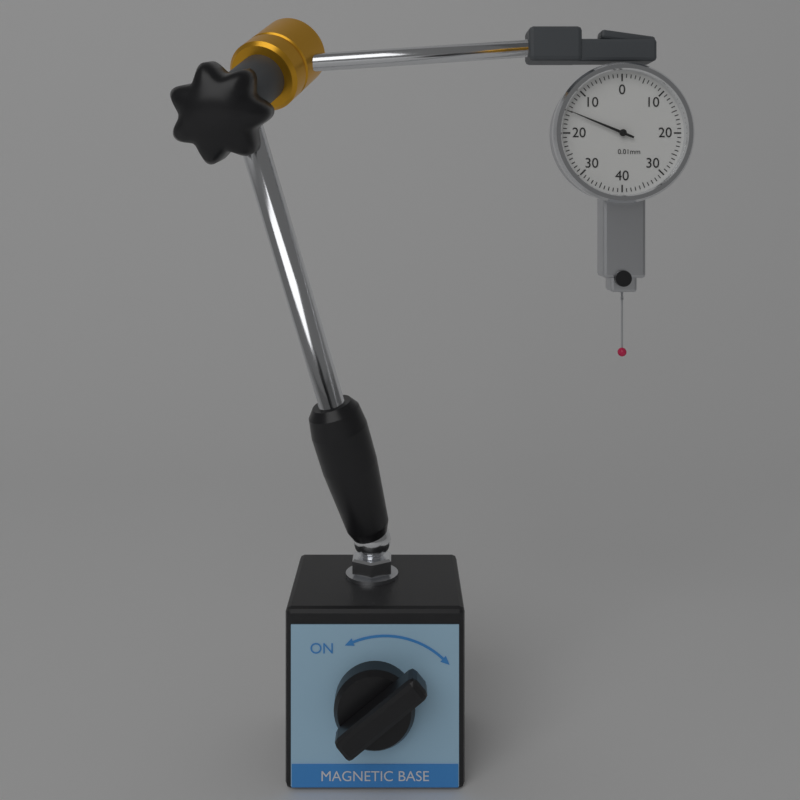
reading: 0.15 mm
